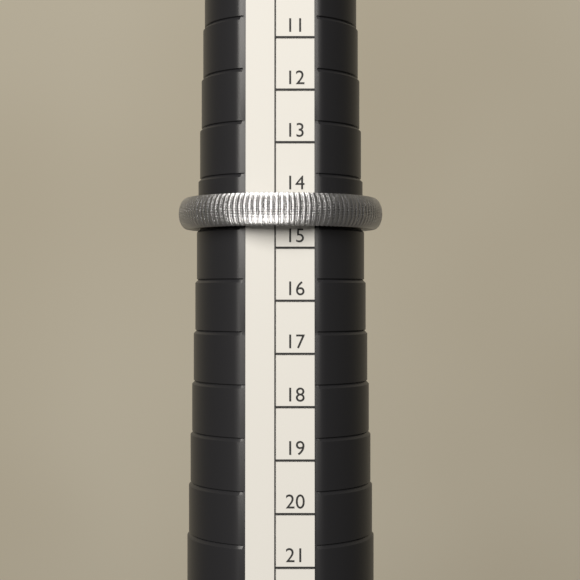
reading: 14.6 (no unit)
